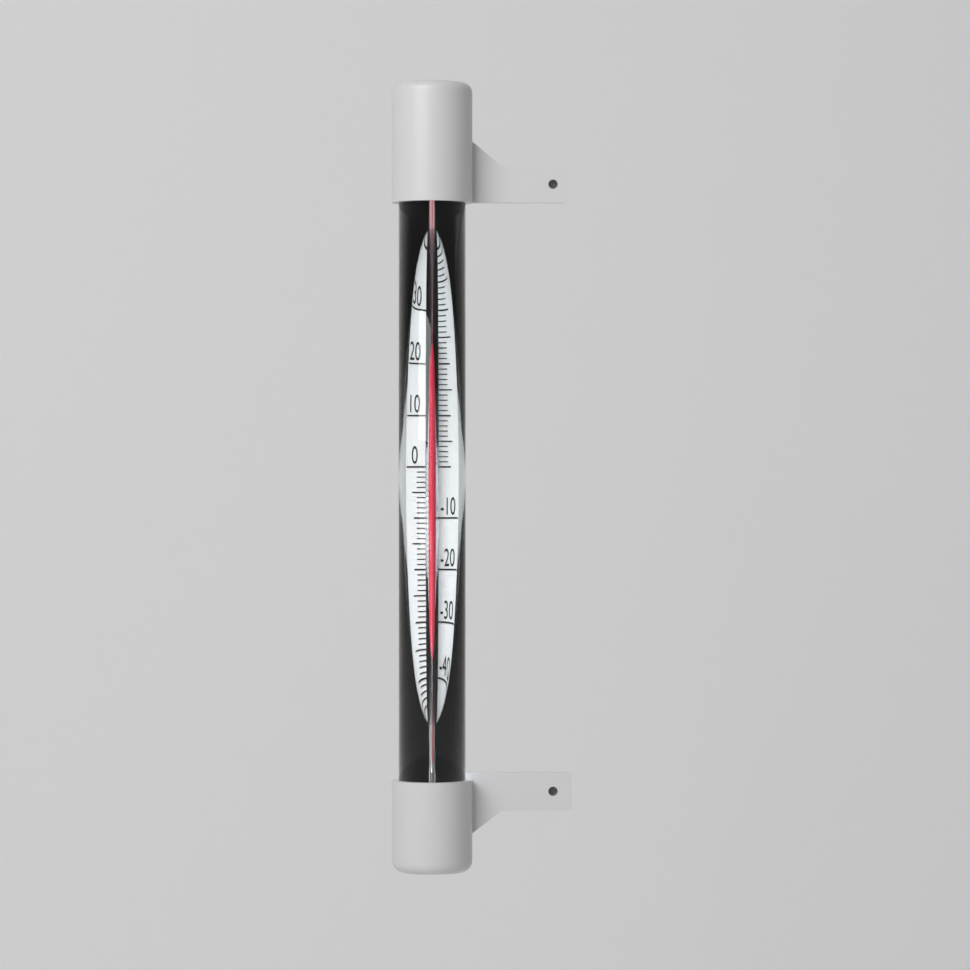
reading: 25 °C
